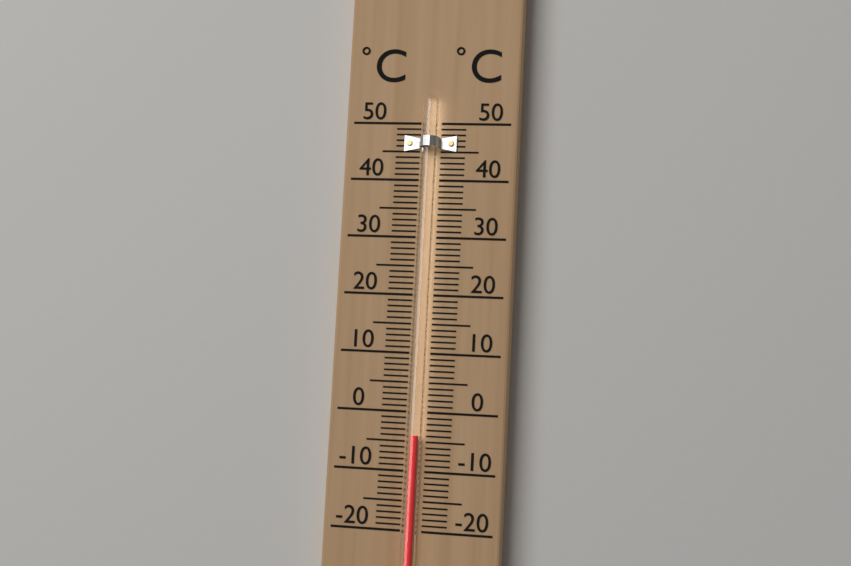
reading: -4 °C
